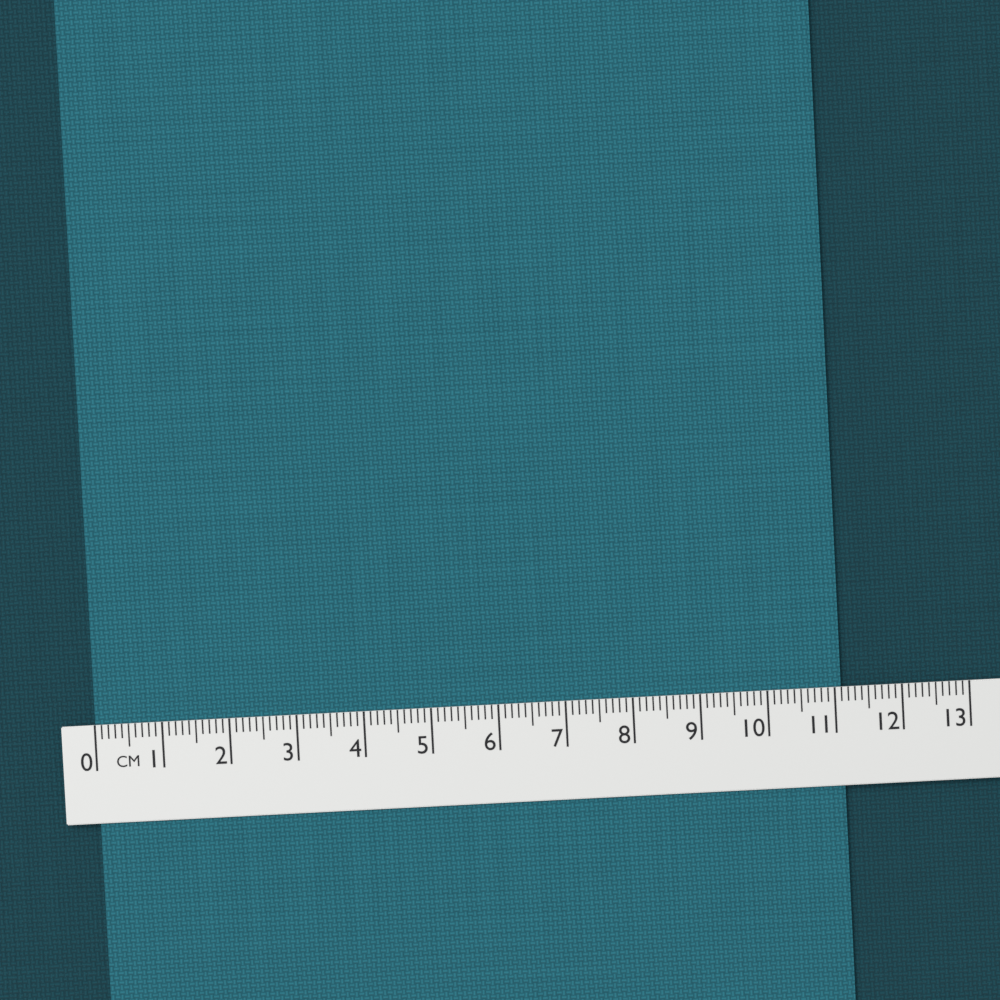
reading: 11.1 cm
